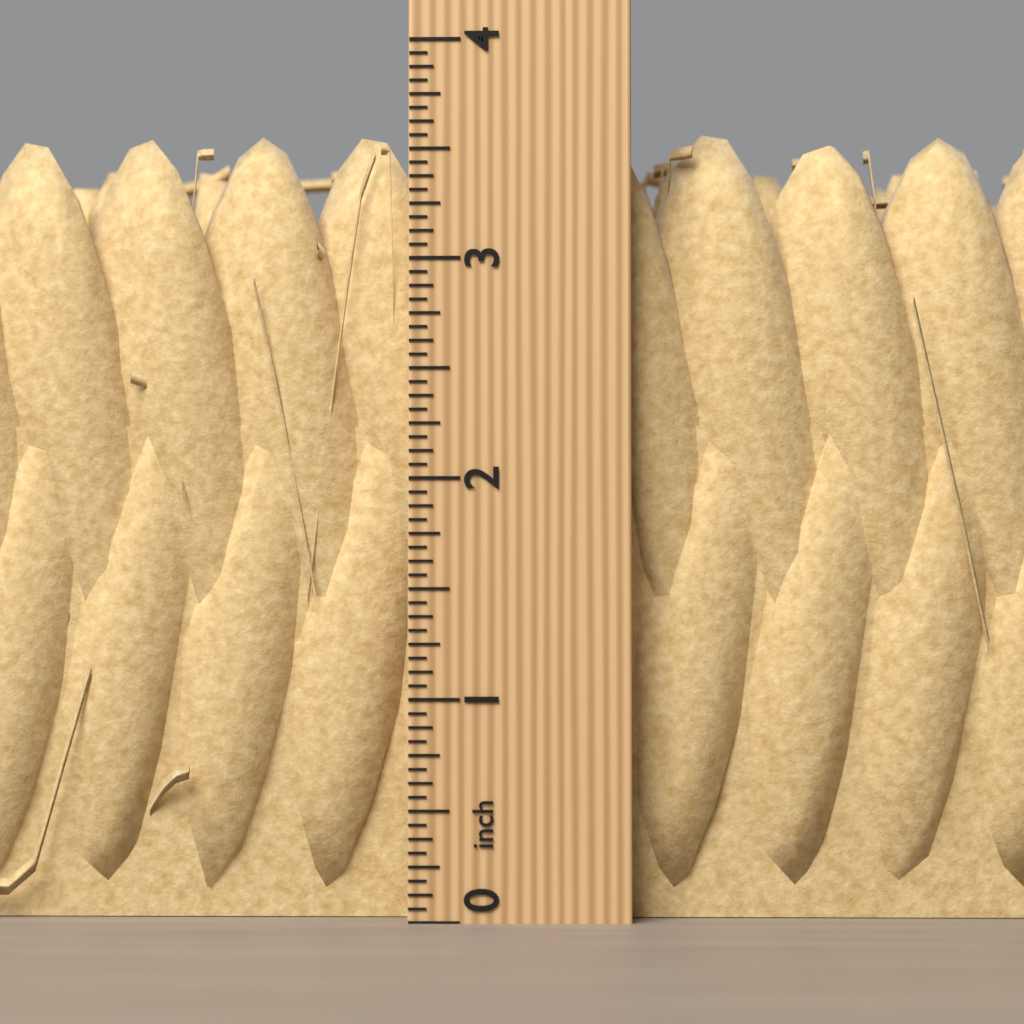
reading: 3.6250 inch
